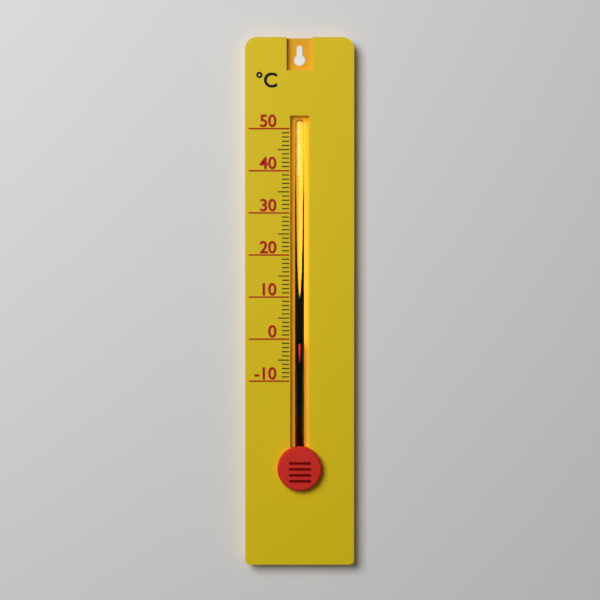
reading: -1 °C
